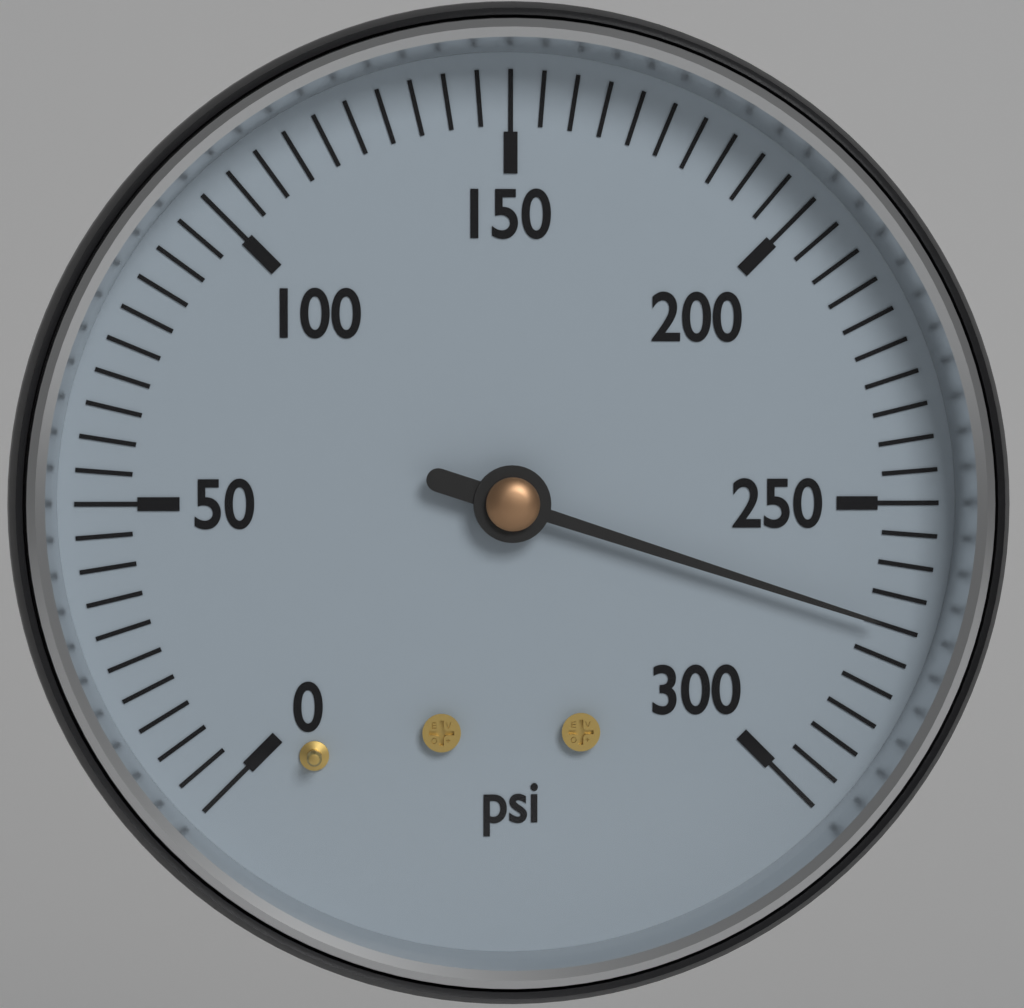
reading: 270 psi
